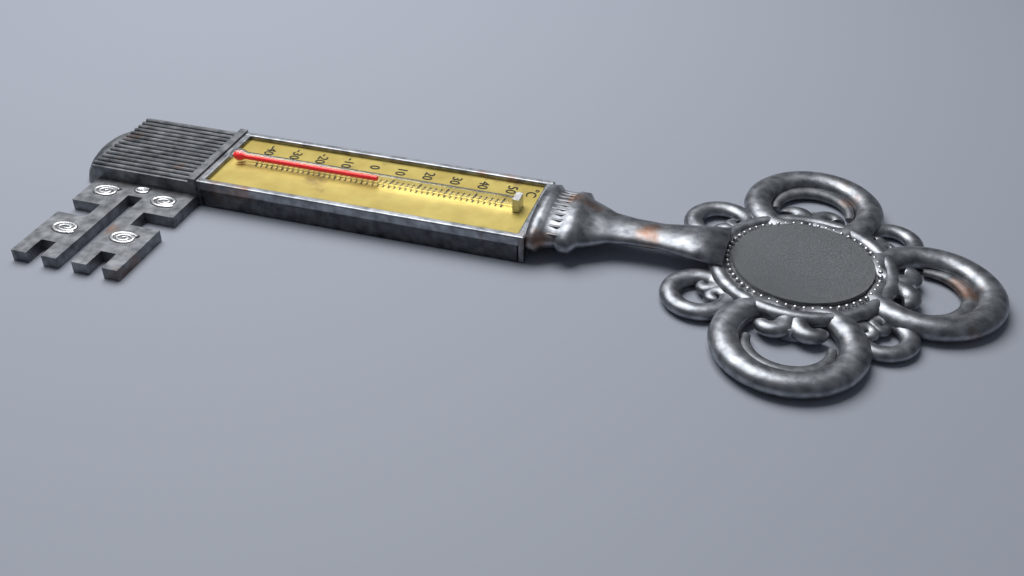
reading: 6 °C
